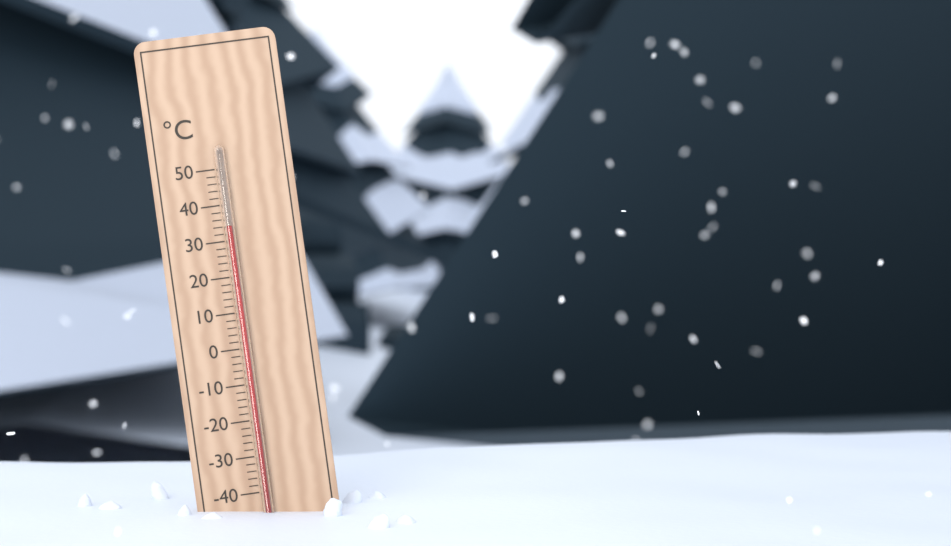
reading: 34 °C
